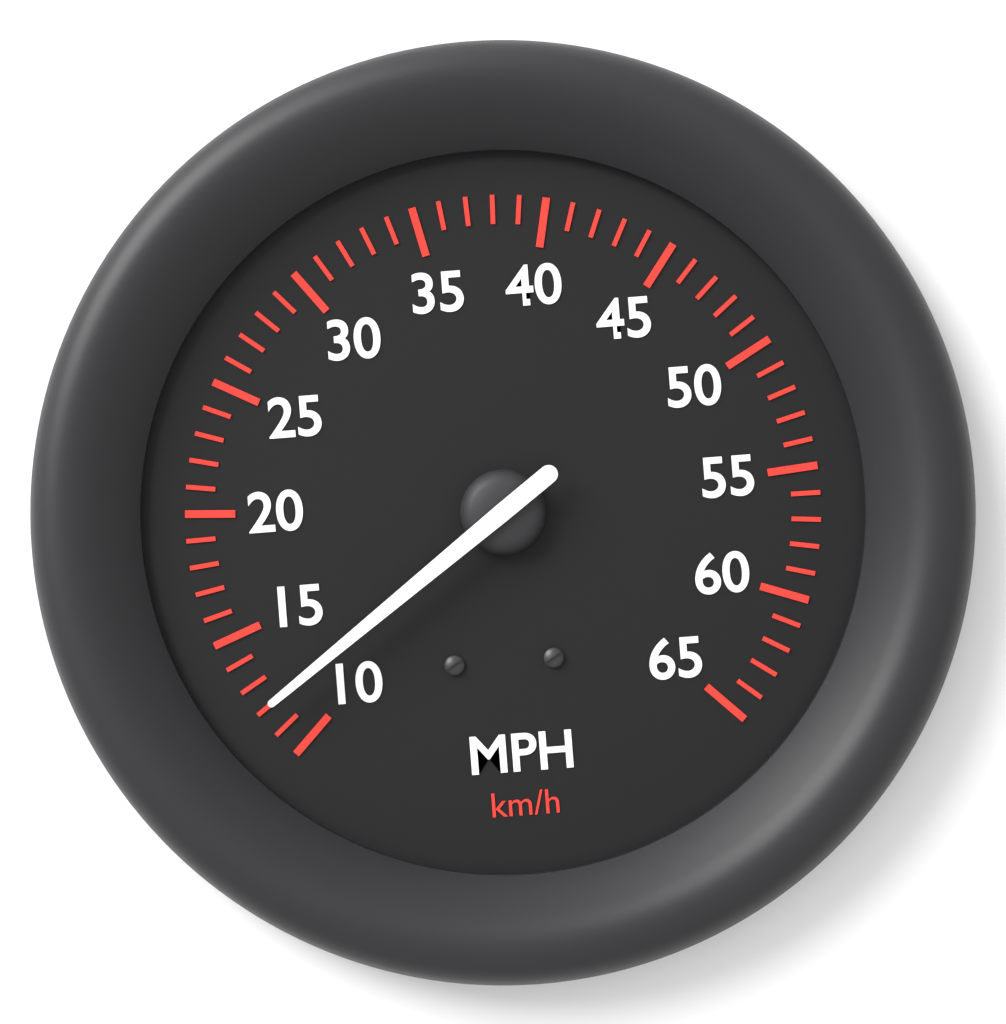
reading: 12 mph
